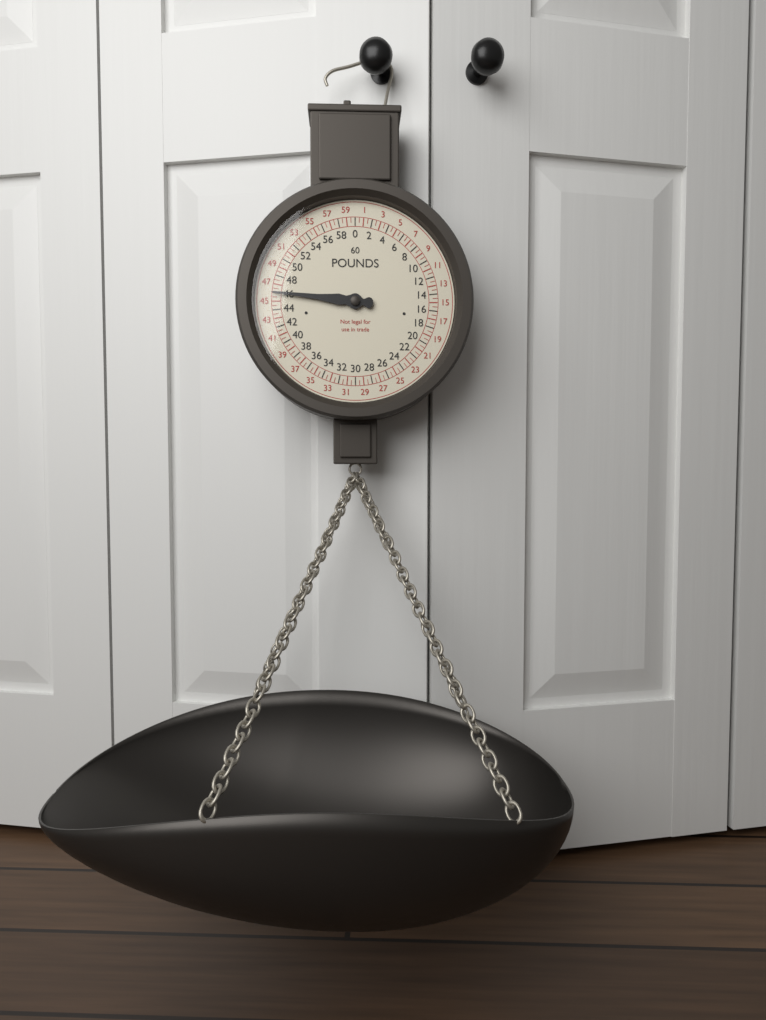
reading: 46.0 lb
